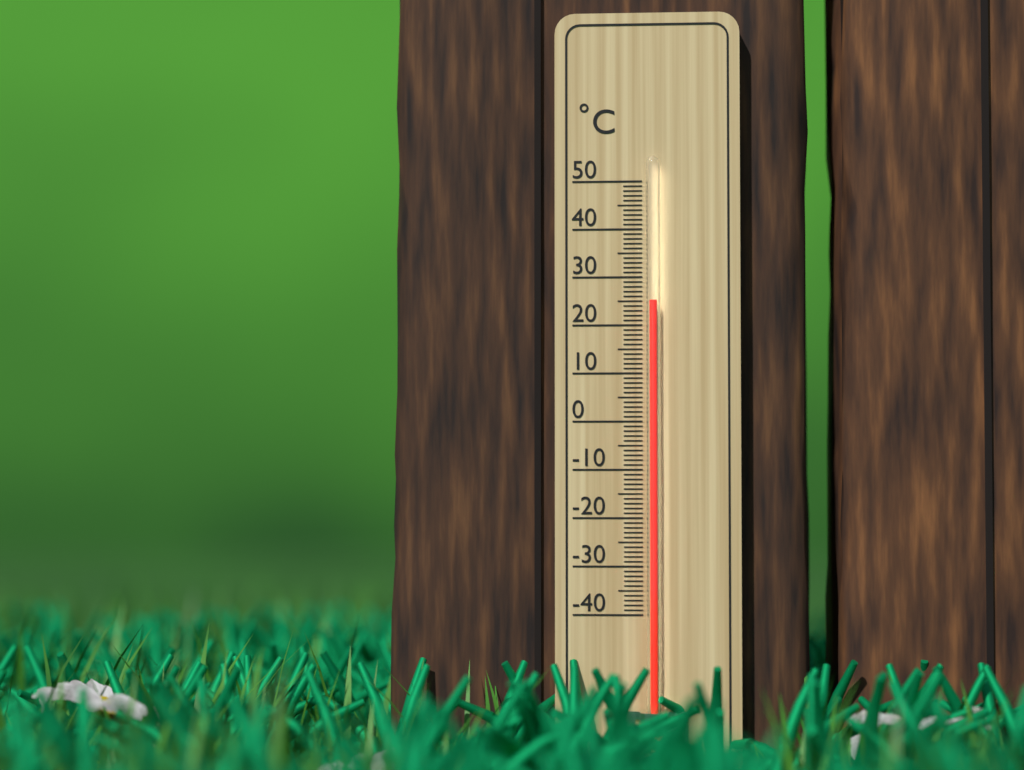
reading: 25 °C
